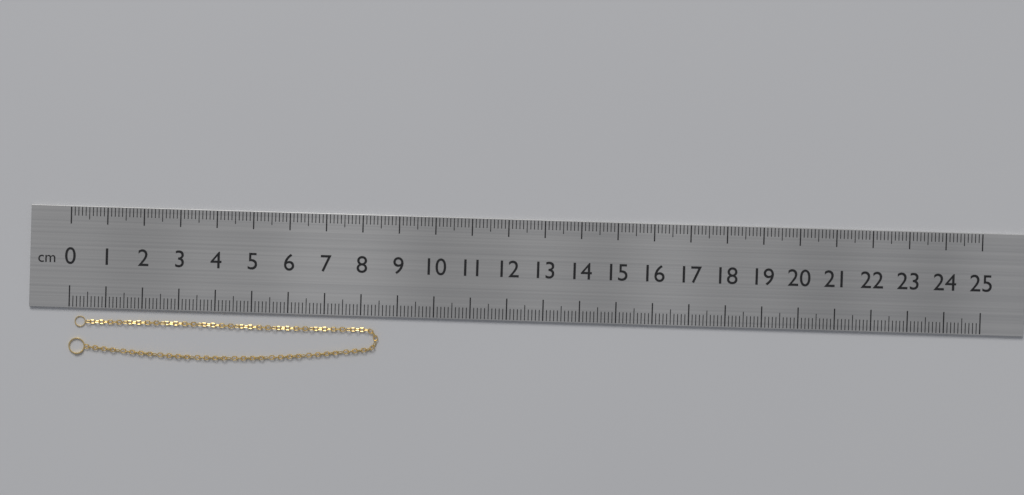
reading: 8.5 cm
